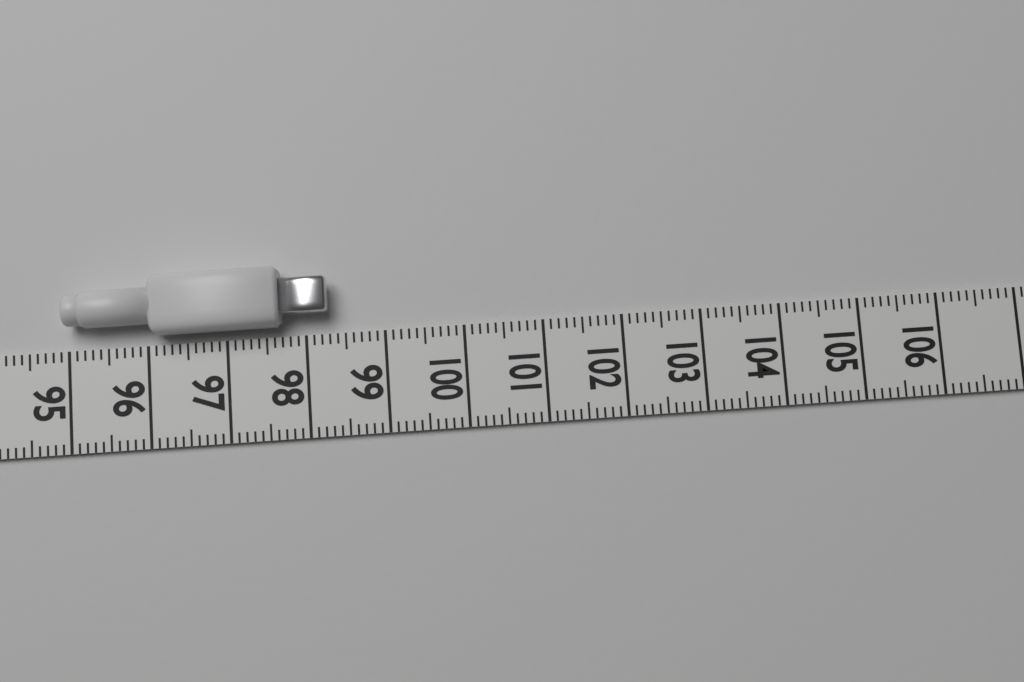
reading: 98.3 (no unit)
